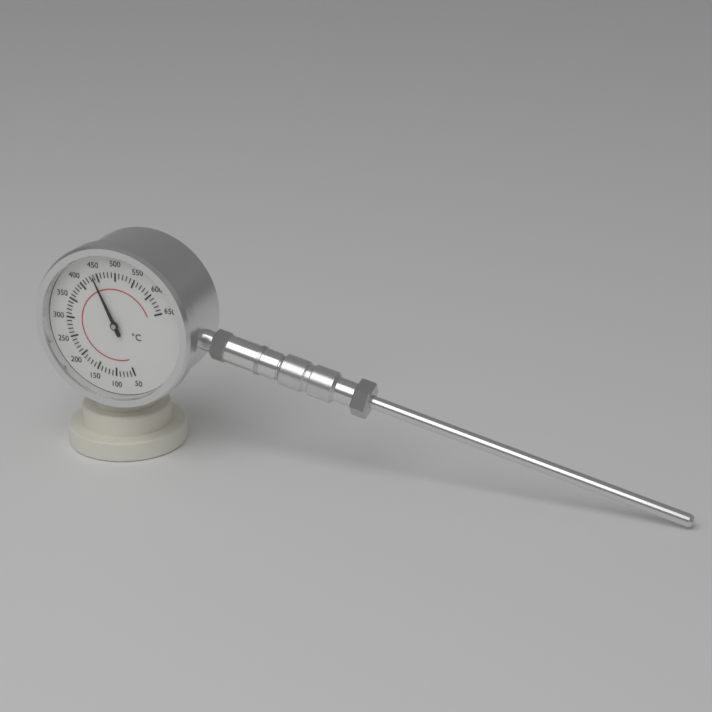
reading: 440 °C
